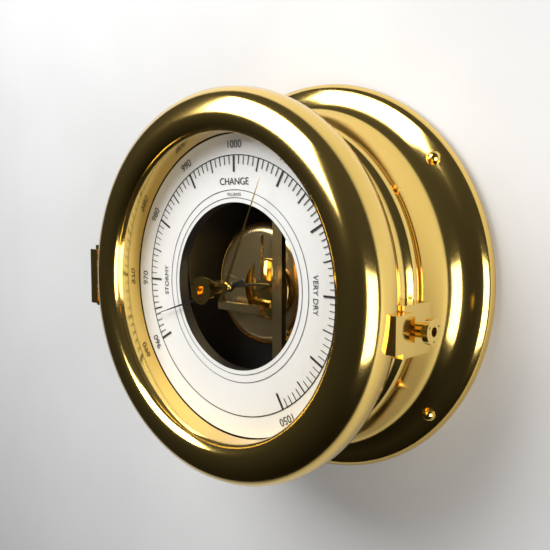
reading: 964 mbar
